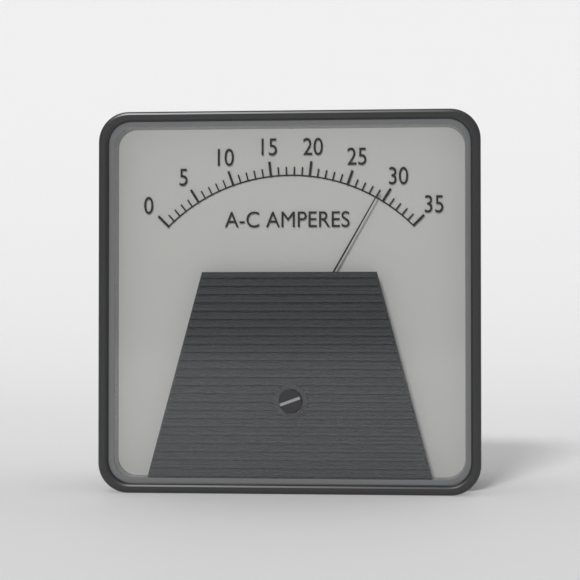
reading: 29 A
